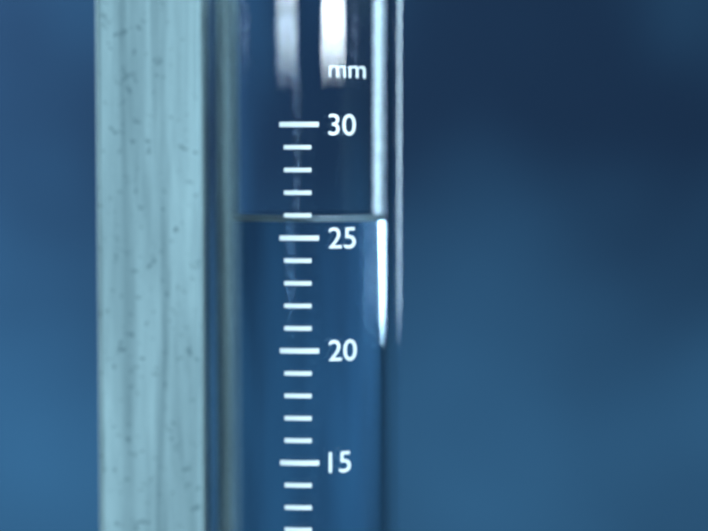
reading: 26 mm
